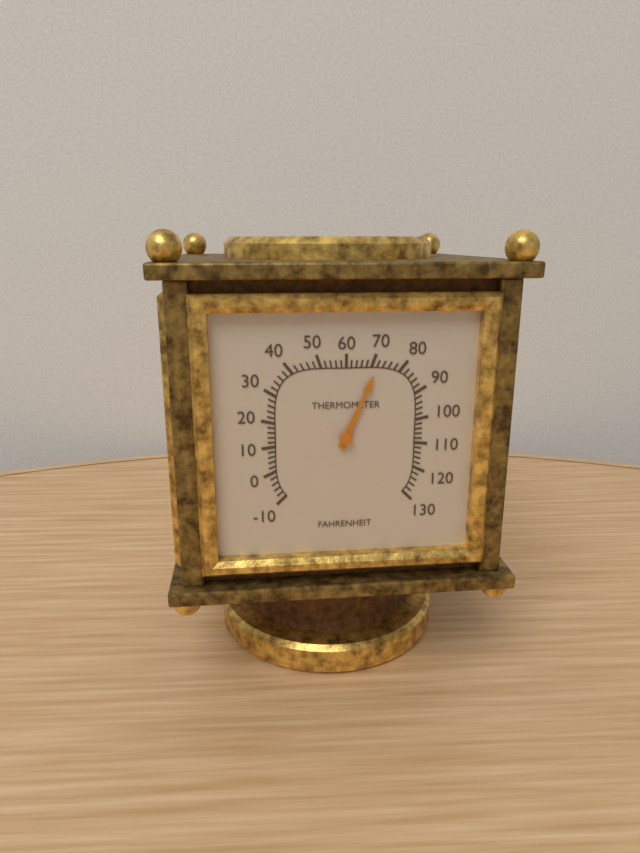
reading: 72 °F
